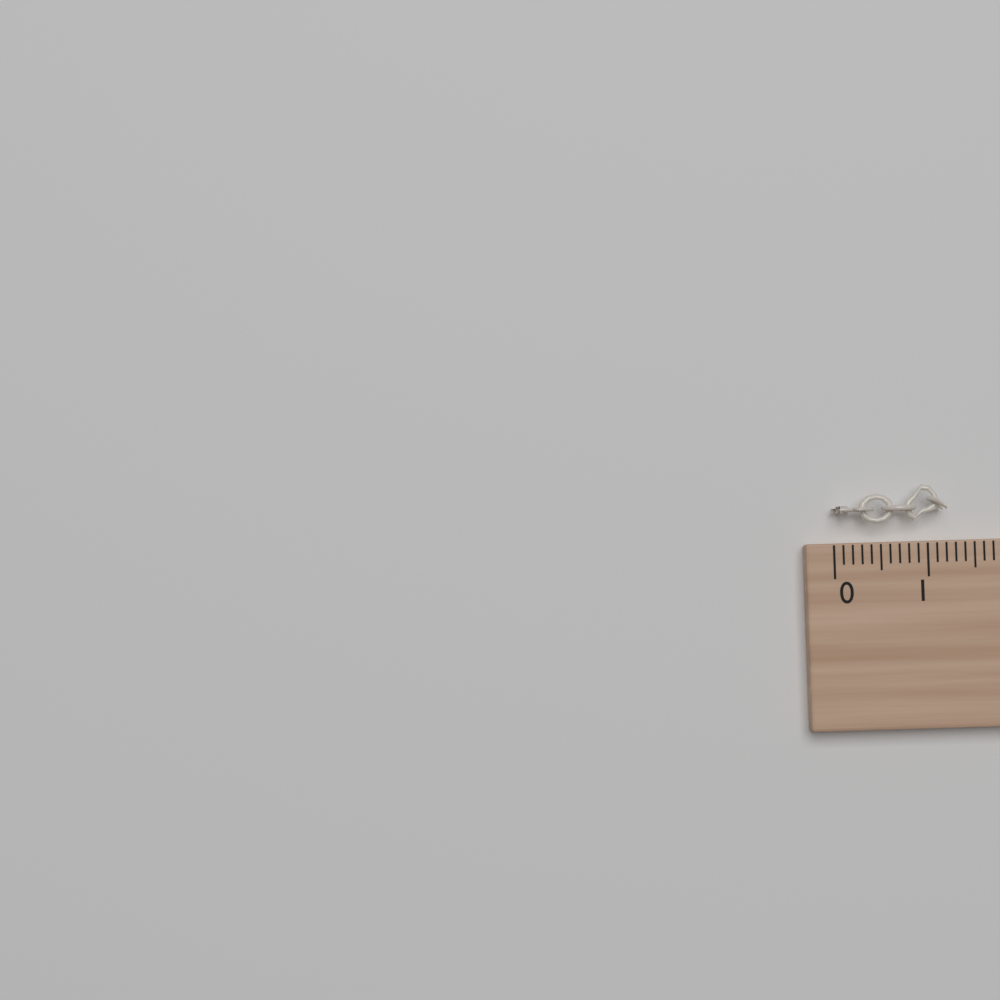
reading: 1.2 cm
